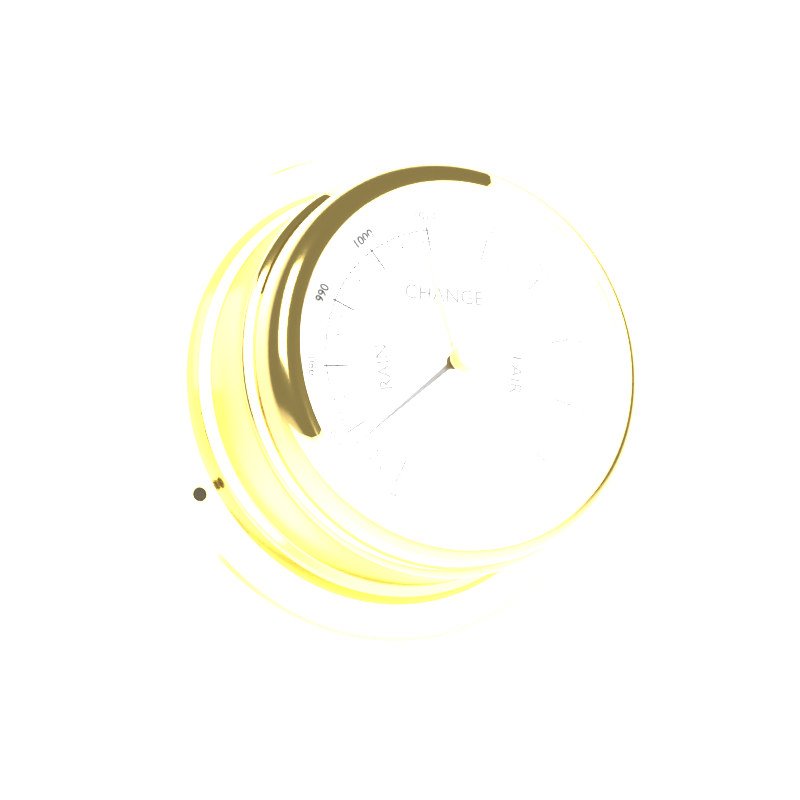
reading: 968 mbar
